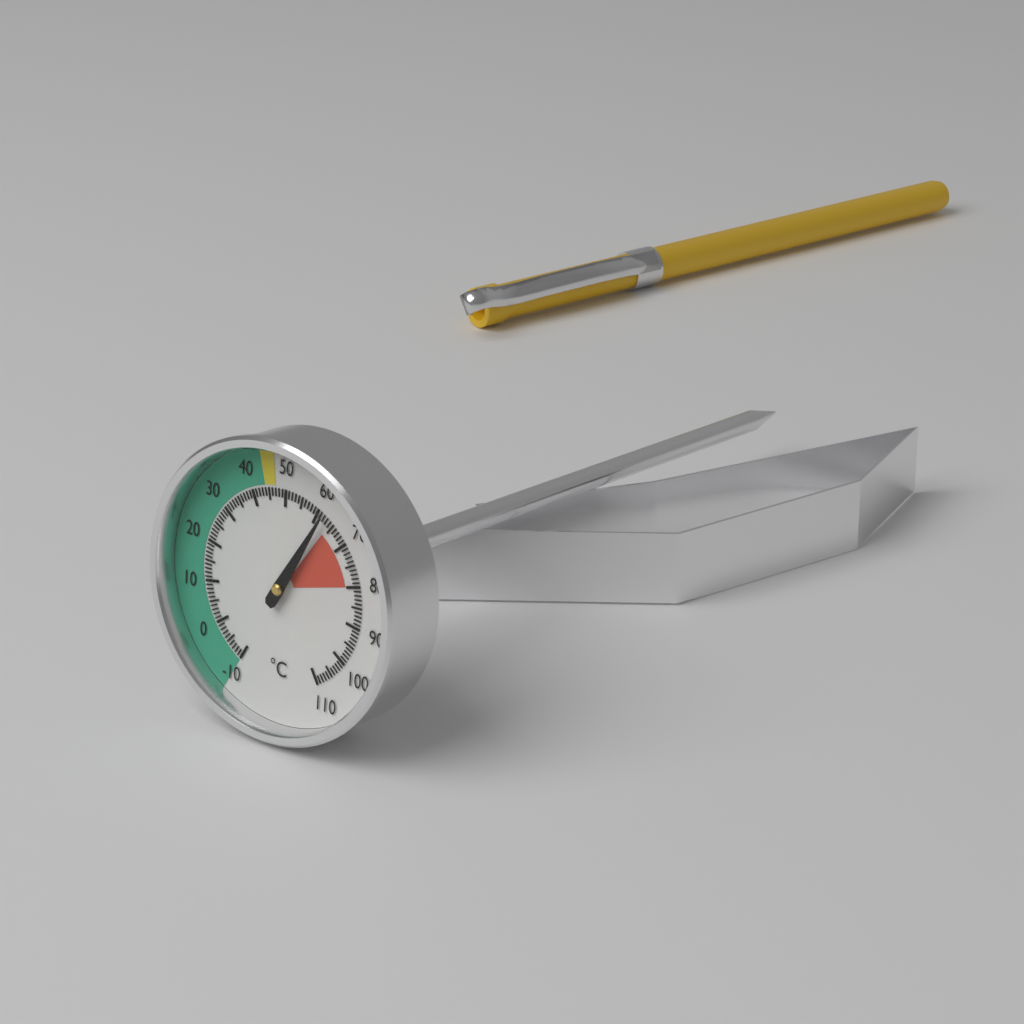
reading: 62 °C
